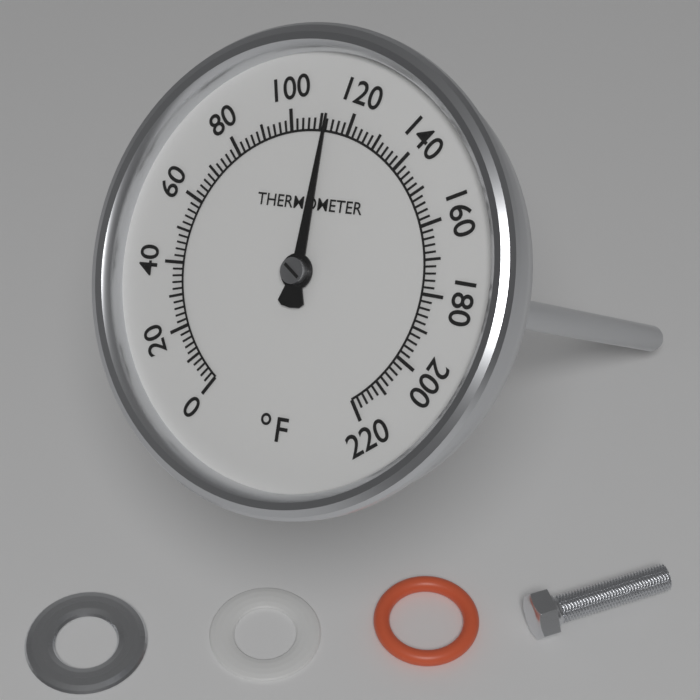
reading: 112 °F
